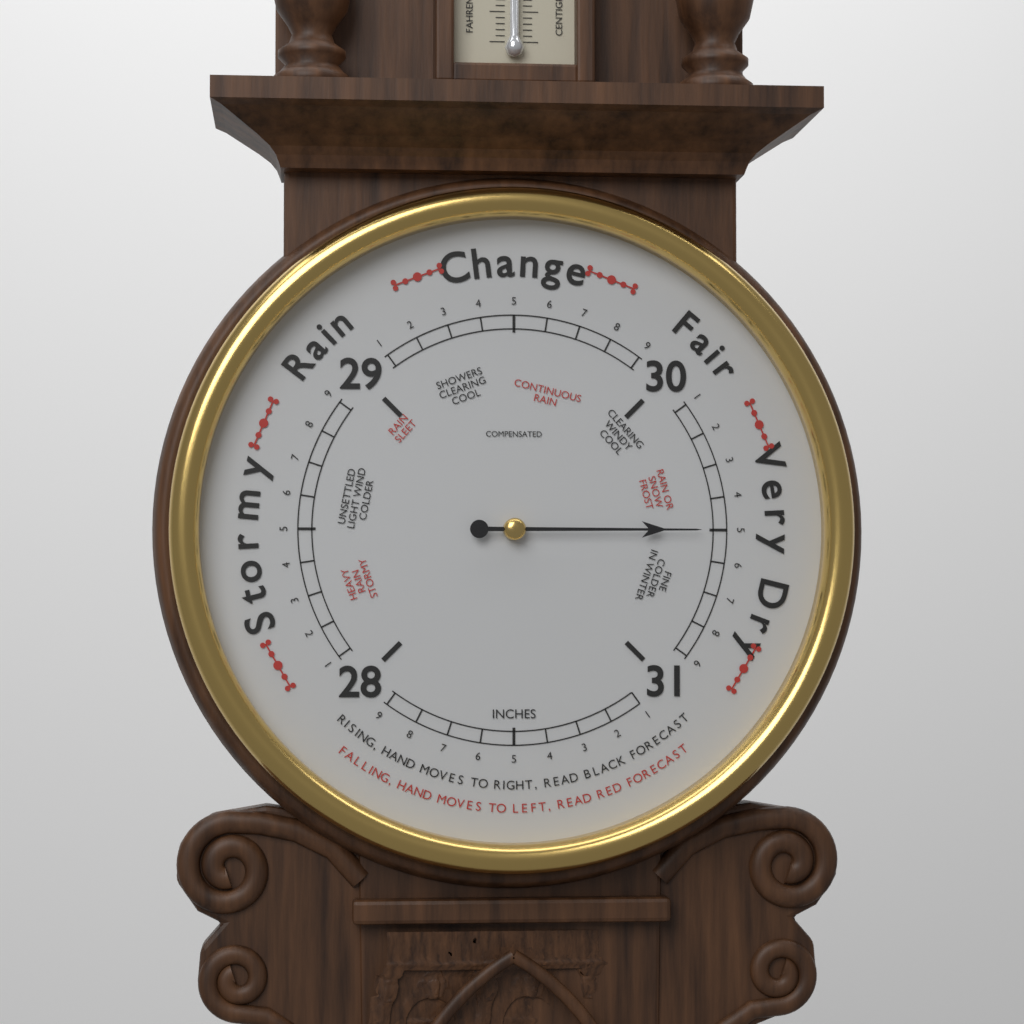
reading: 30.5 inHg
